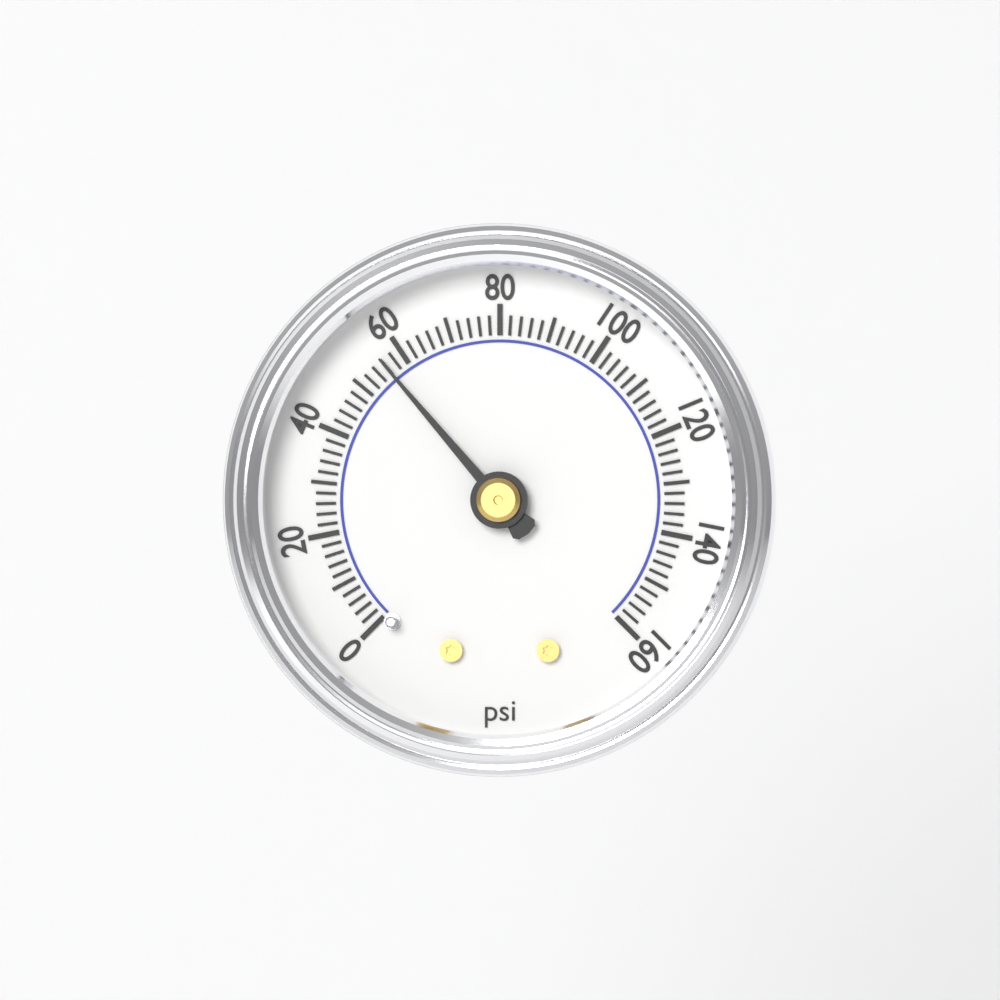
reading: 56 psi
